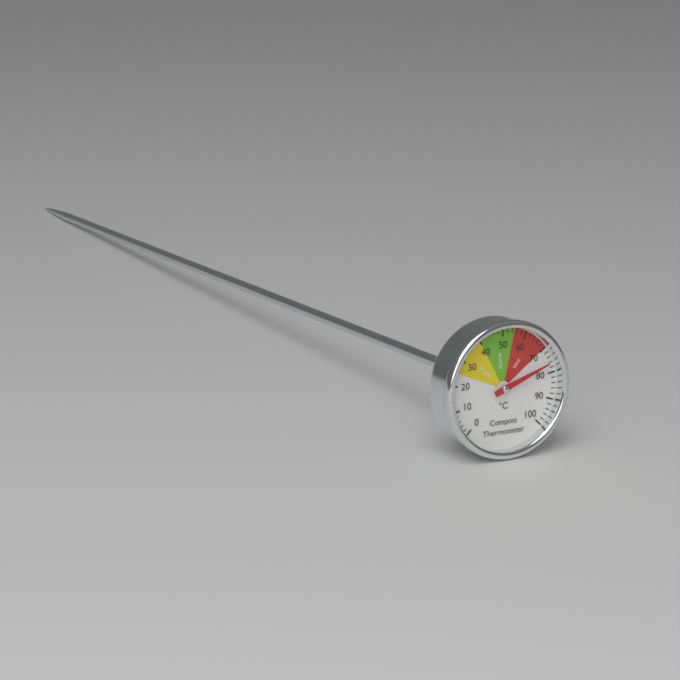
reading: 76 °C
